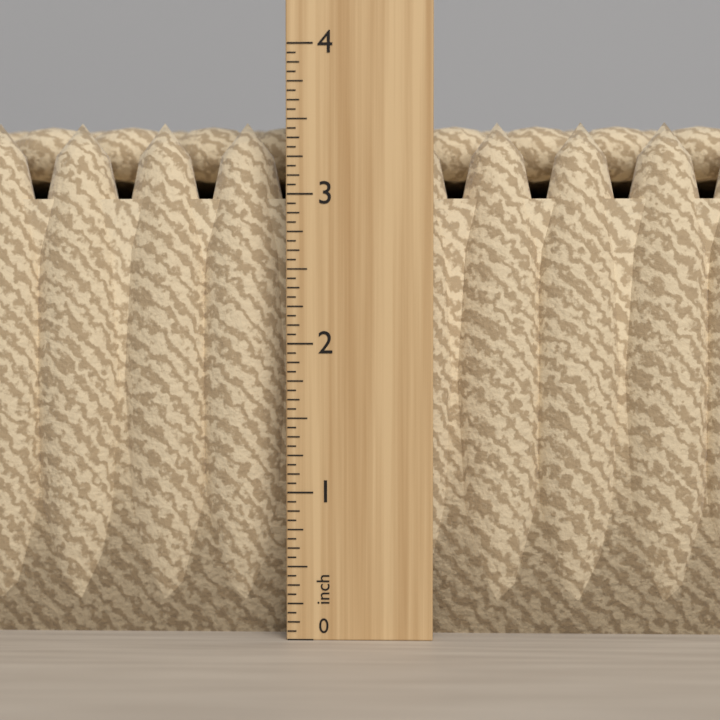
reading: 3.5000 in
